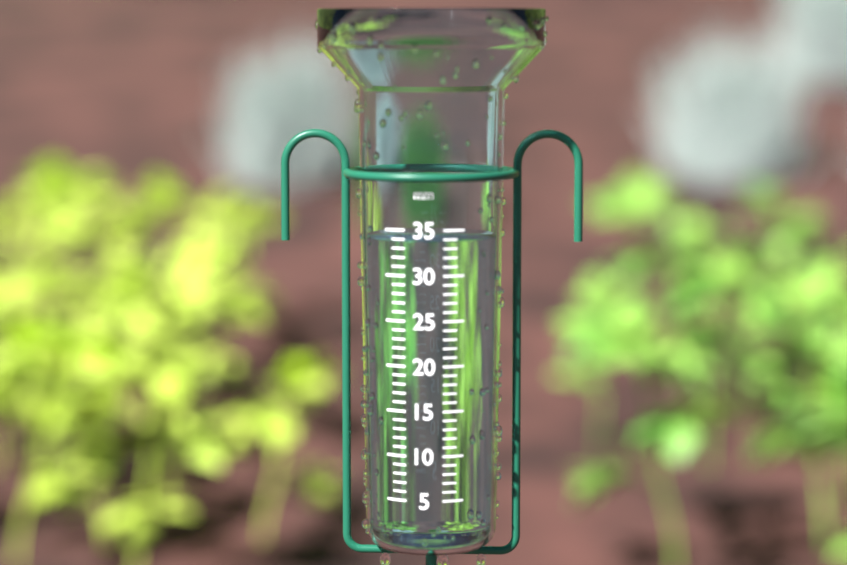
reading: 34 mm
